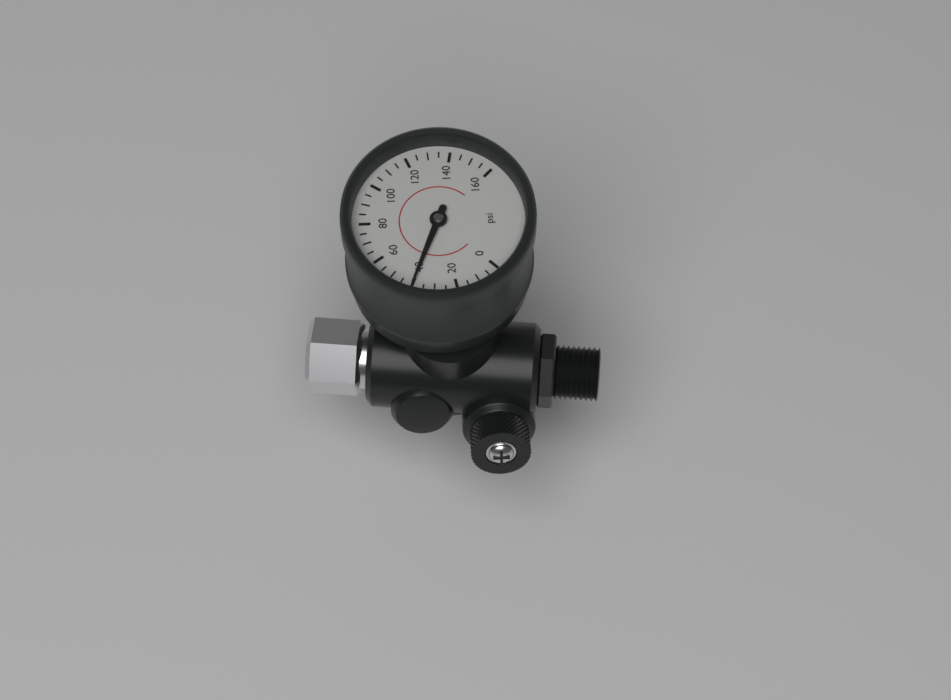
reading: 40 psi
